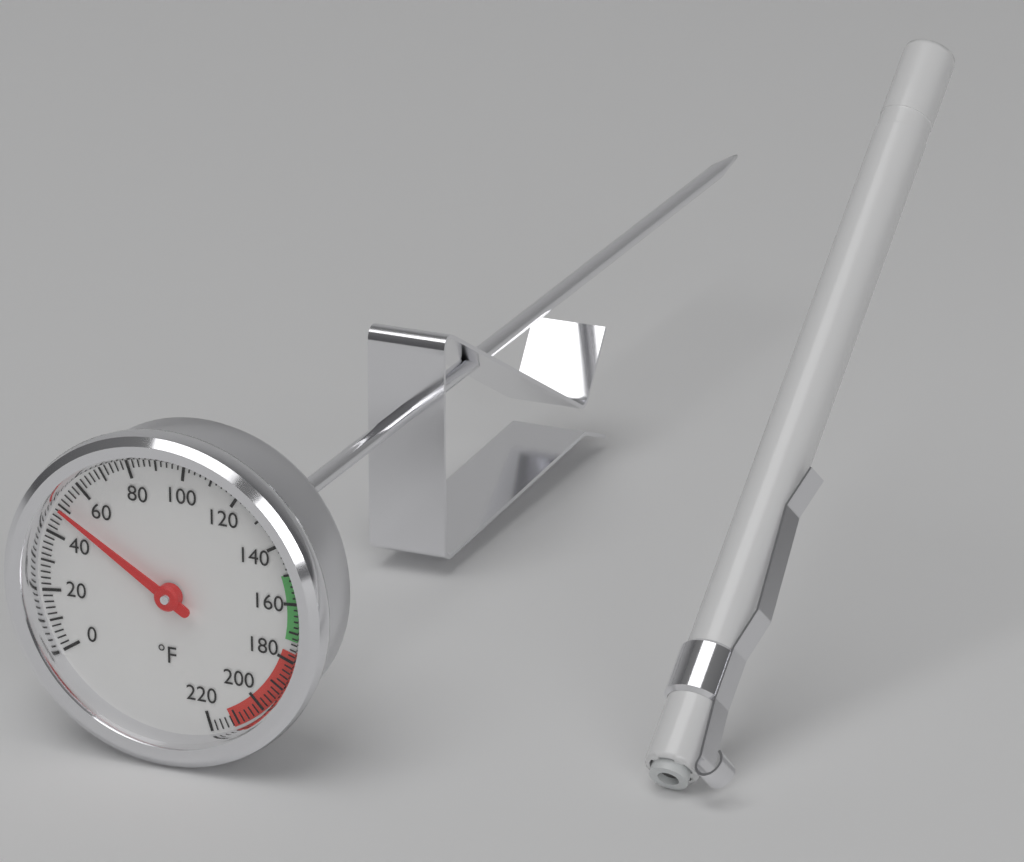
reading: 50 °F
